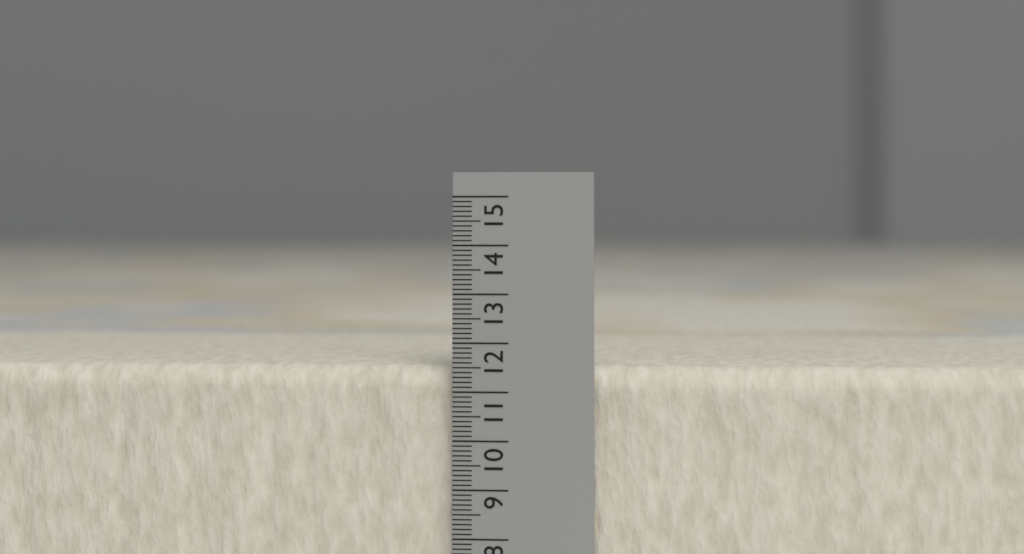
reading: 11.5 (no unit)
